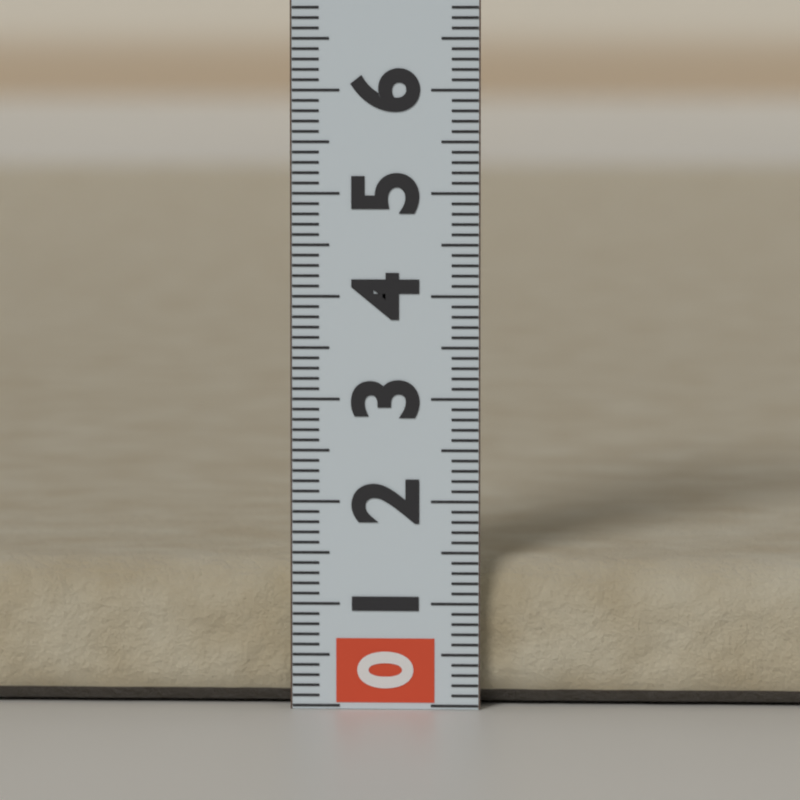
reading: 1.4 (no unit)
